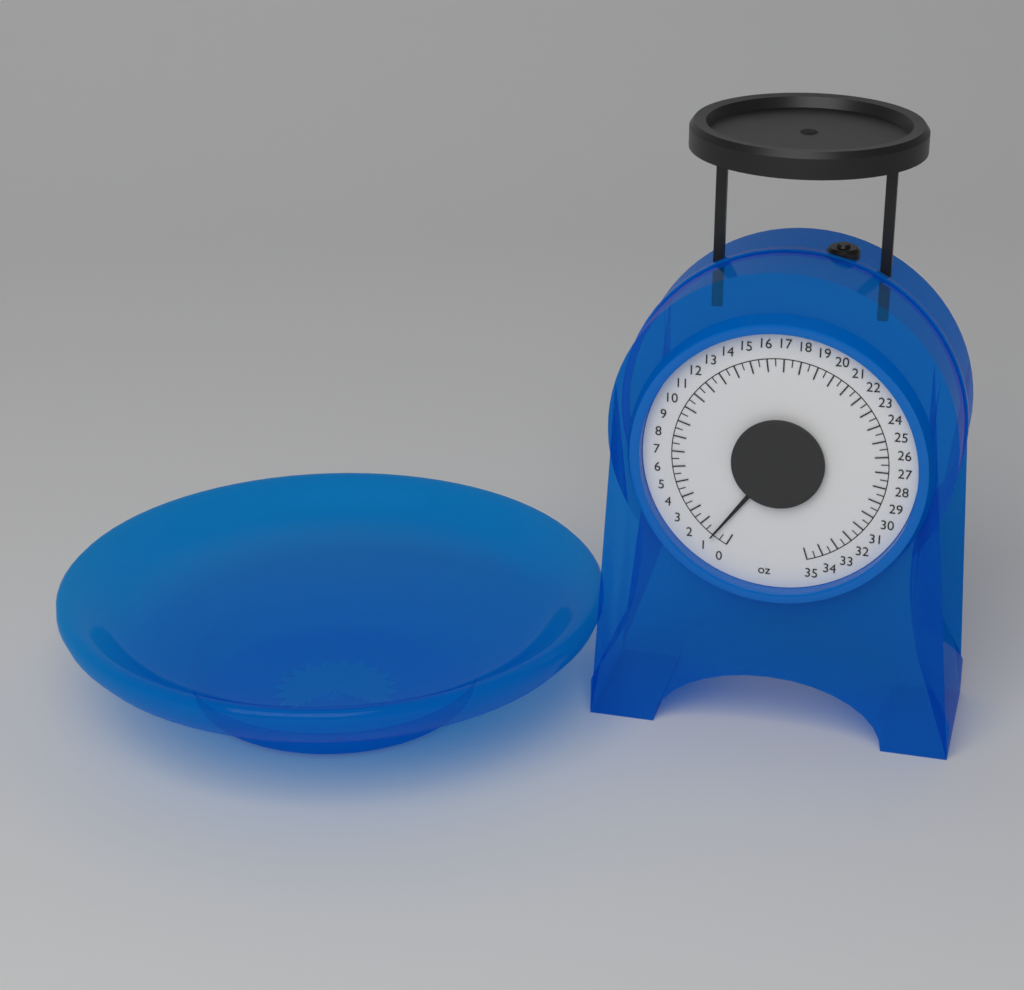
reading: 1.0 oz
